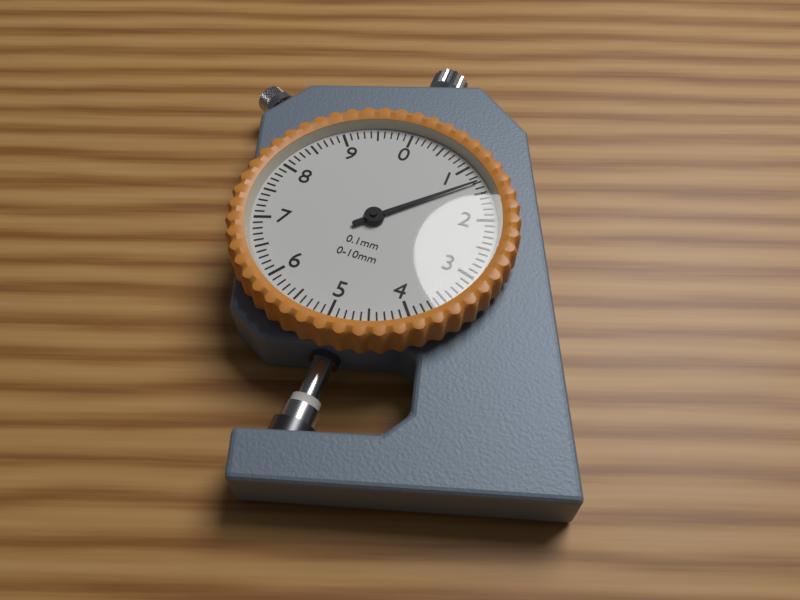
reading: 1.3 mm
